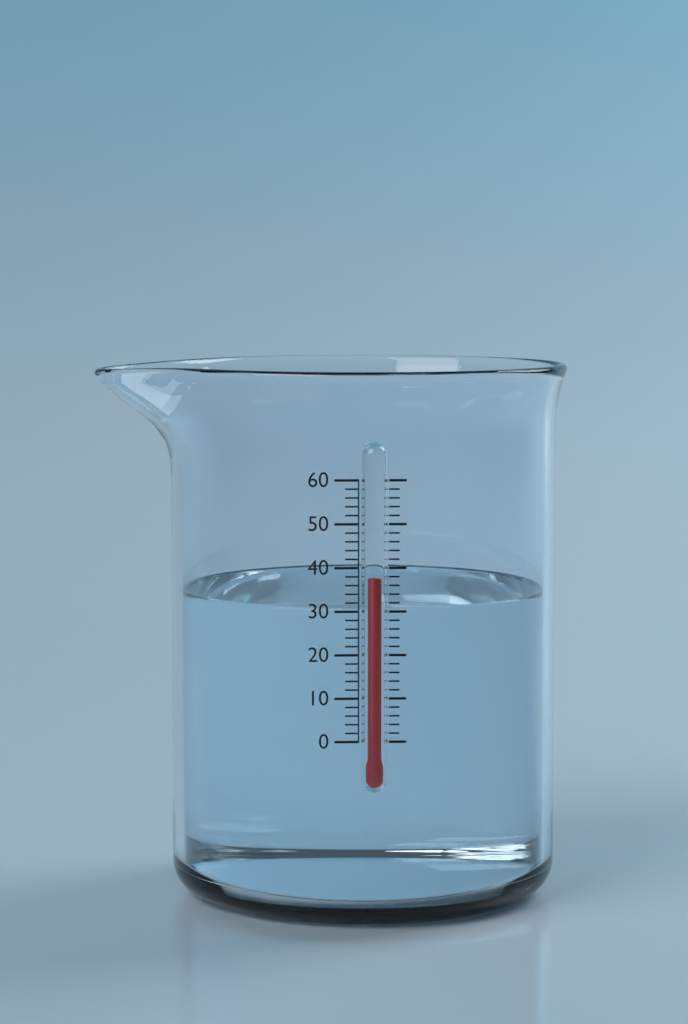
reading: 38 (no unit)
